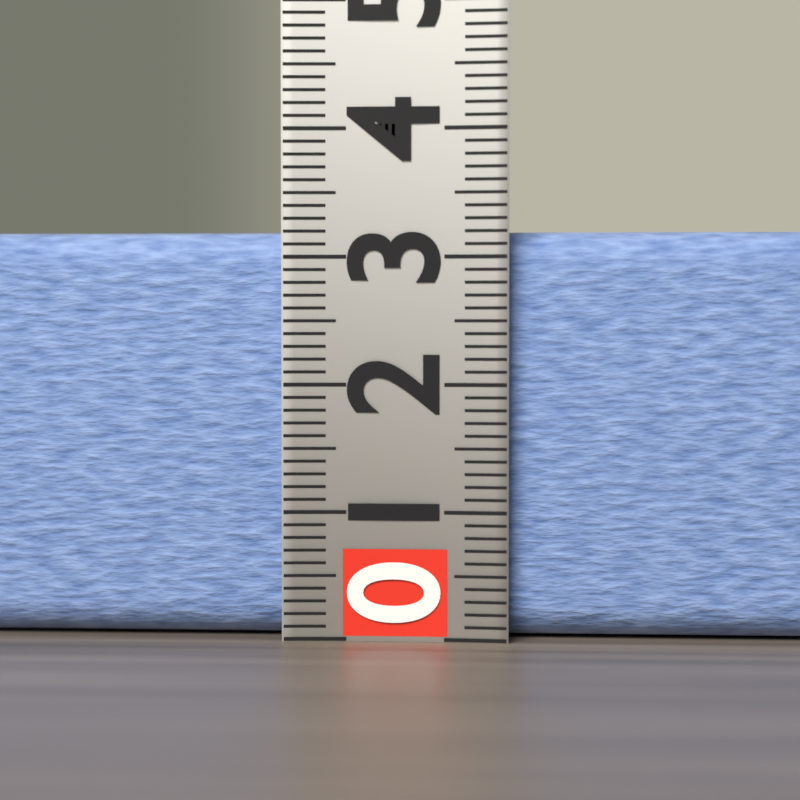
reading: 3.2 (no unit)
